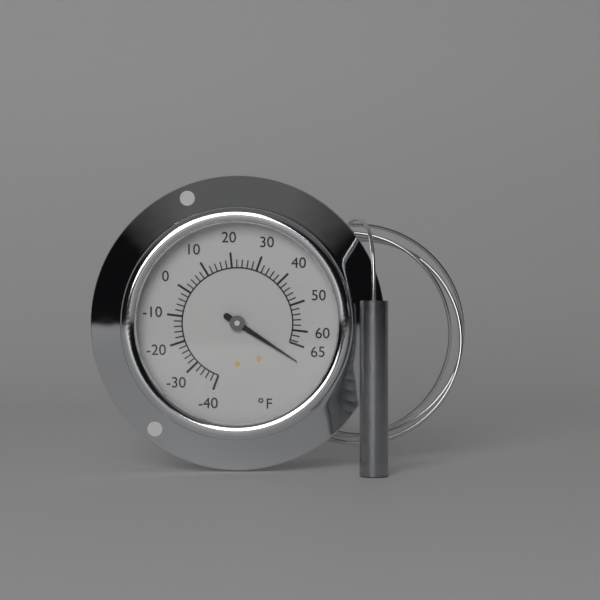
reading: 70 °F
